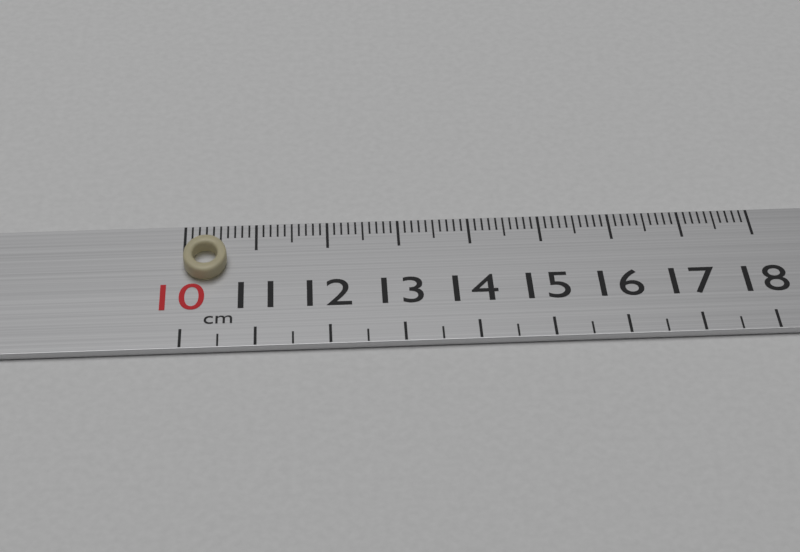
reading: 10.6 cm
